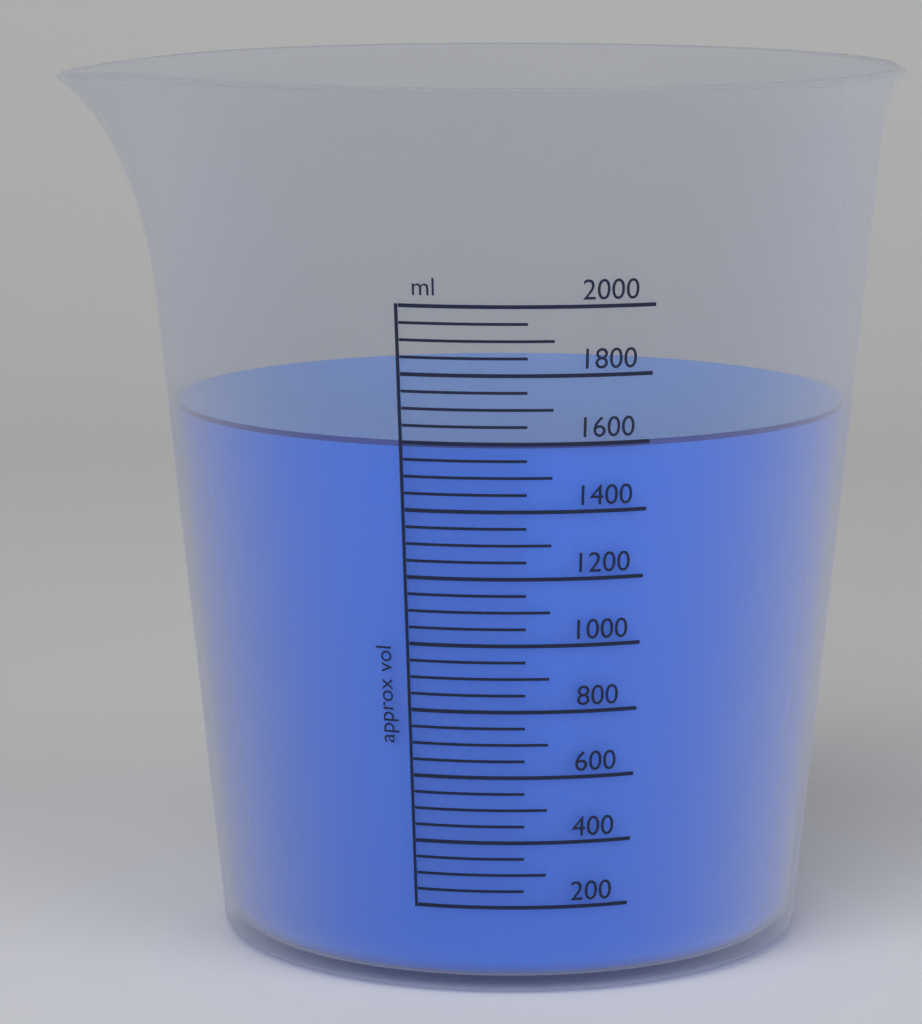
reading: 1600 ml
